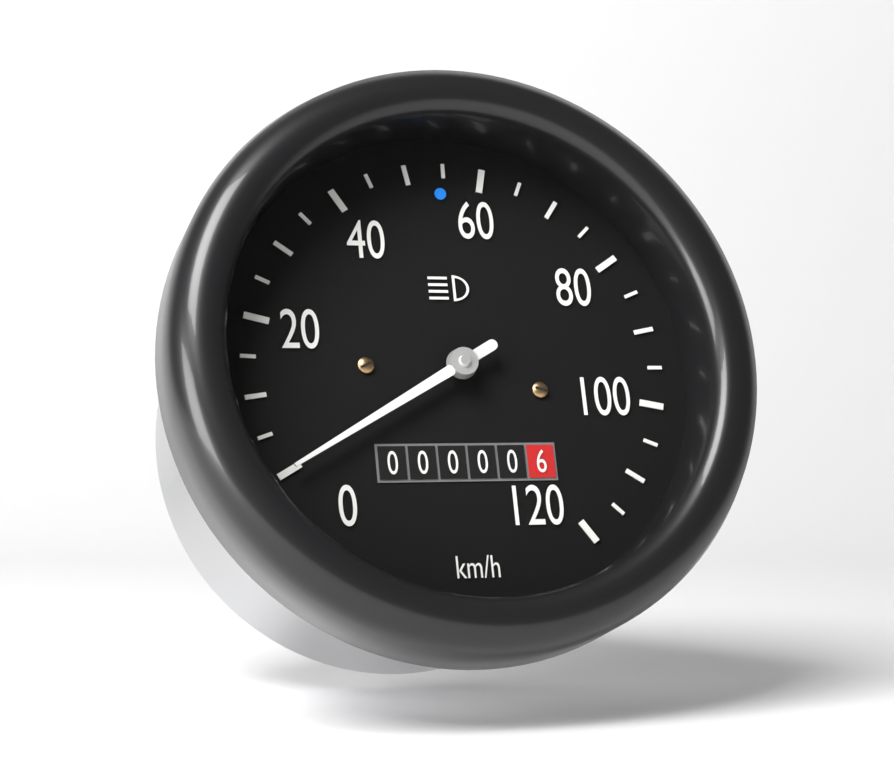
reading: 0 km/h
